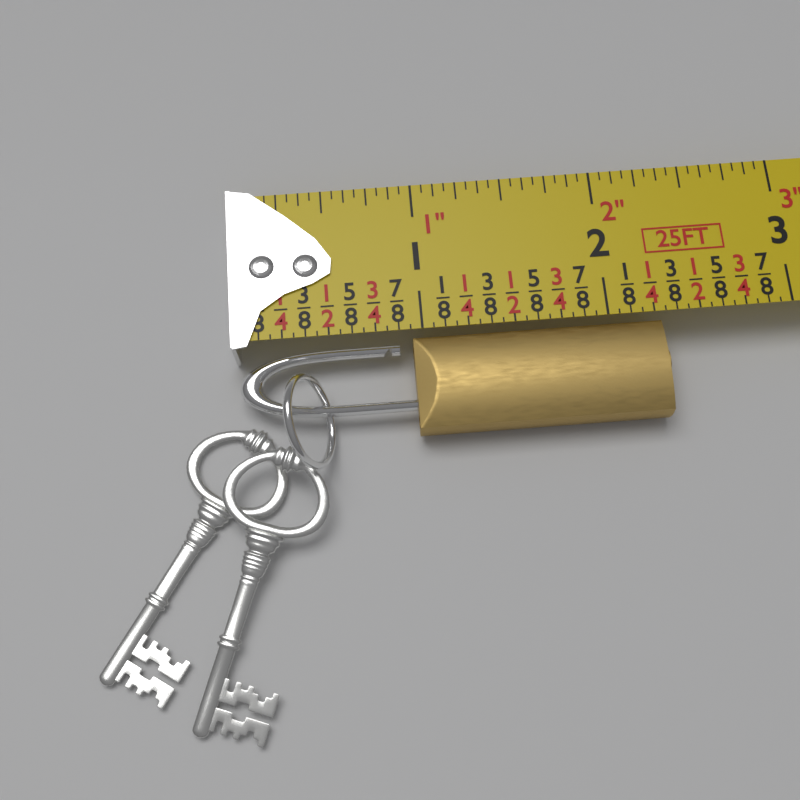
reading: 2.3125 in
